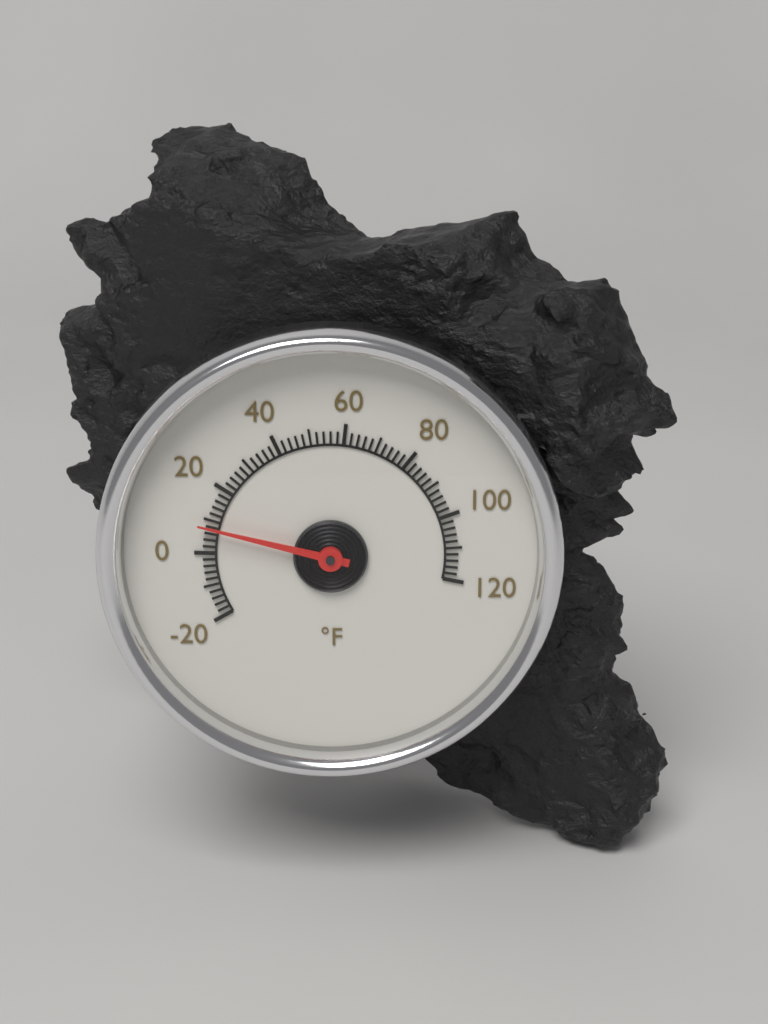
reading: 8 °F
